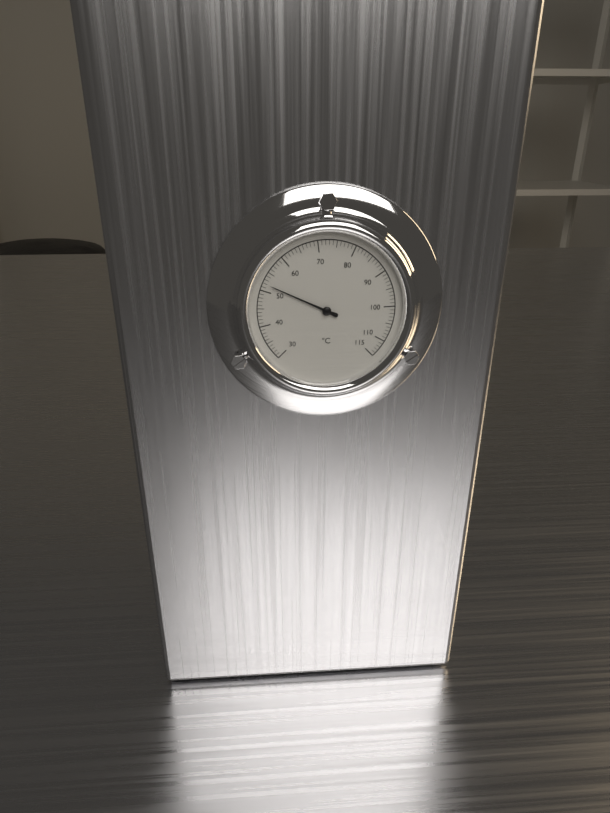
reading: 52 °C
